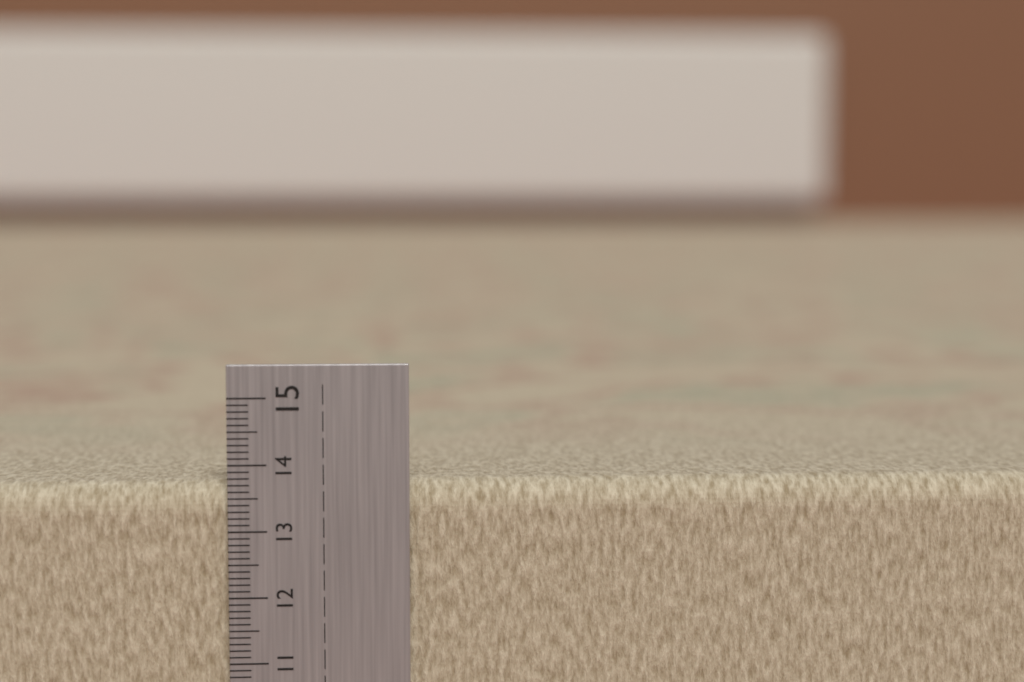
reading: 13.7 cm
